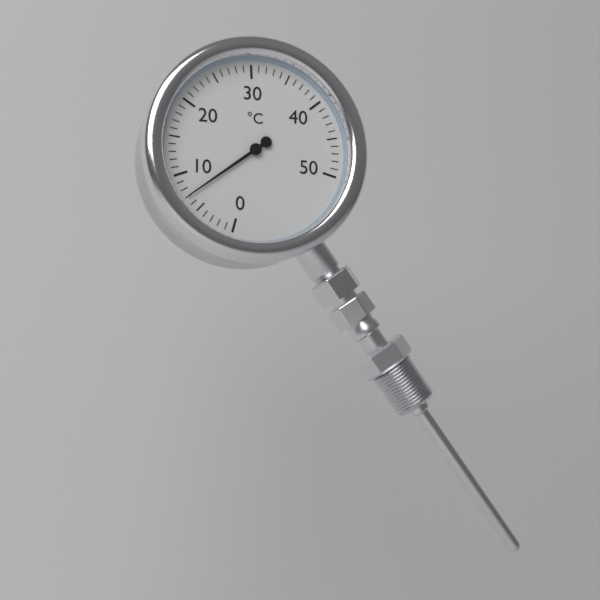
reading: 7 °C
